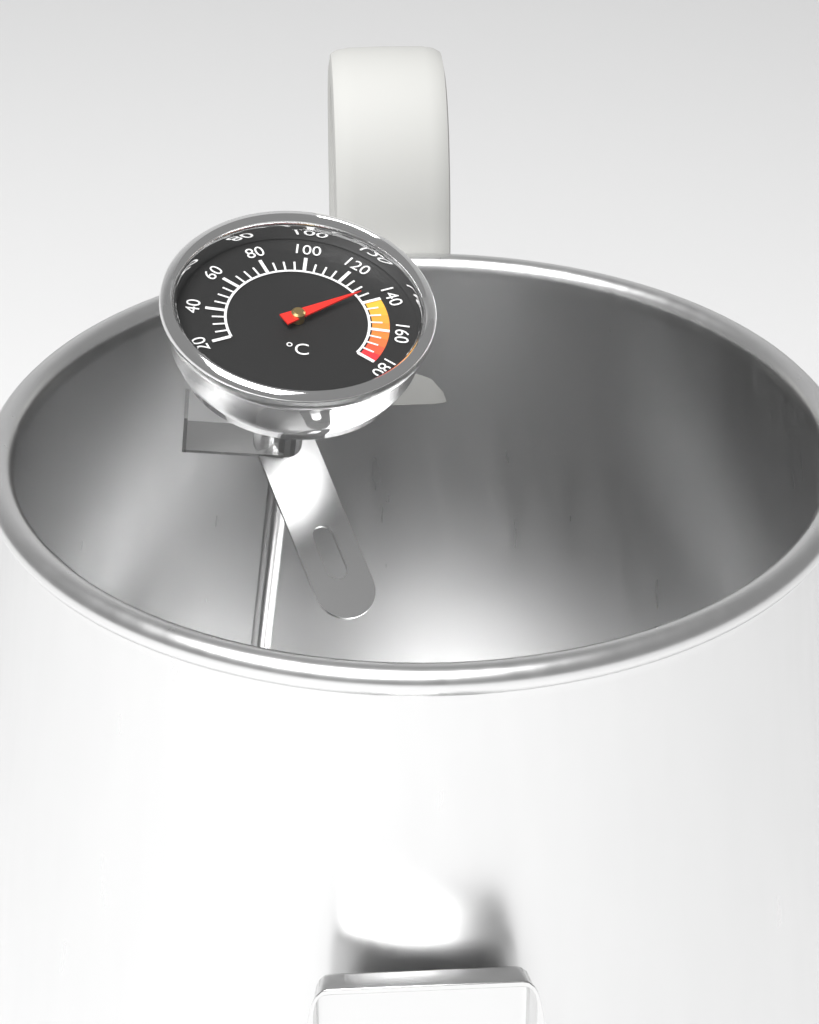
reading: 135 °C
